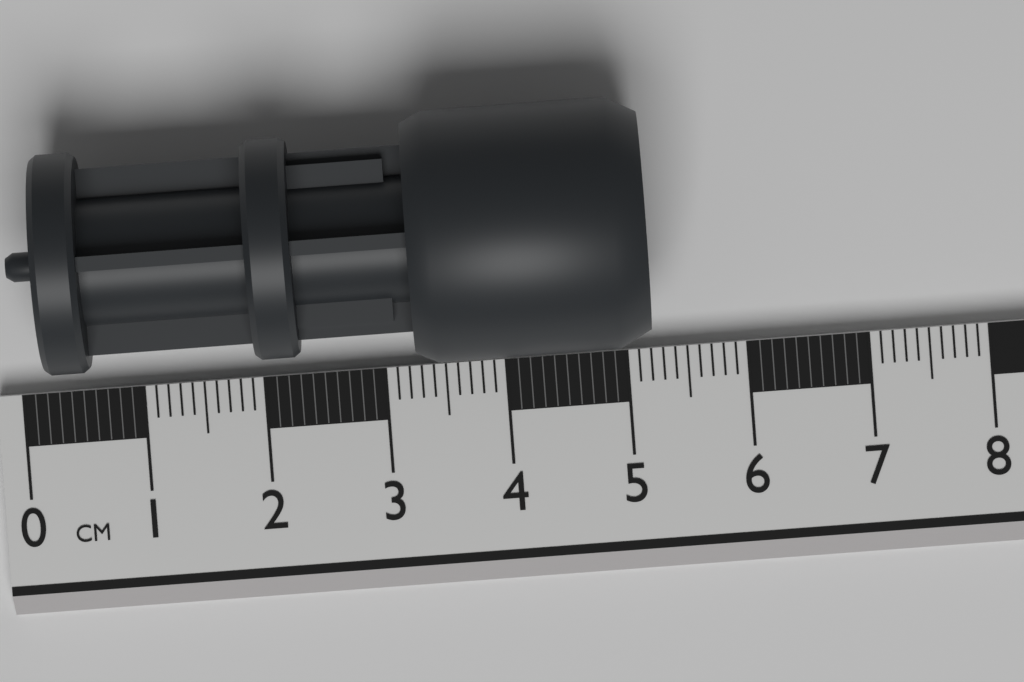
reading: 5.2 cm
